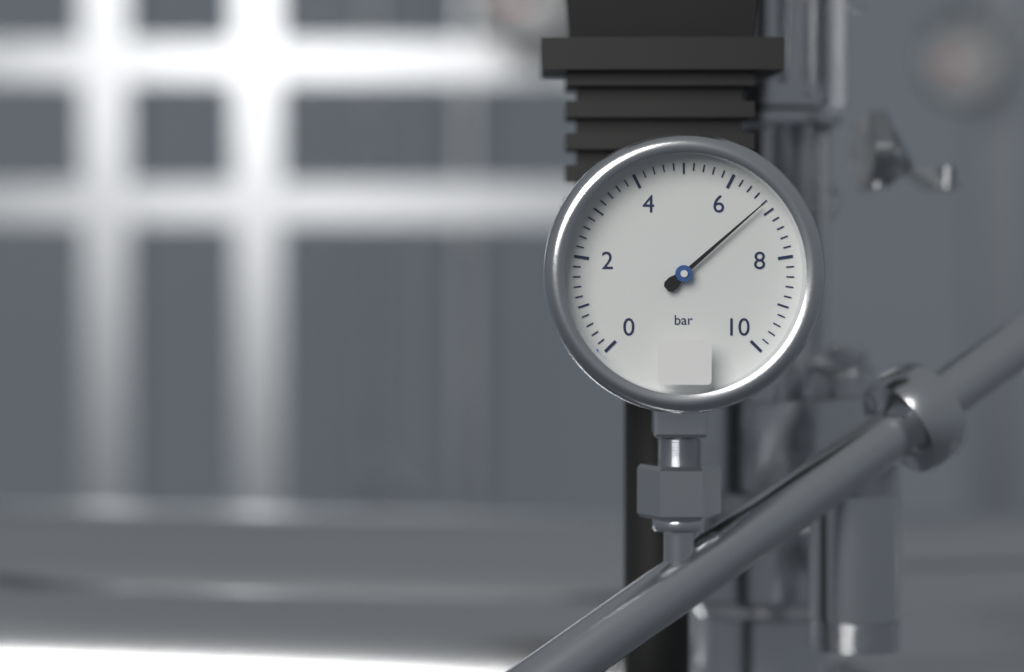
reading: 6.8 bar
